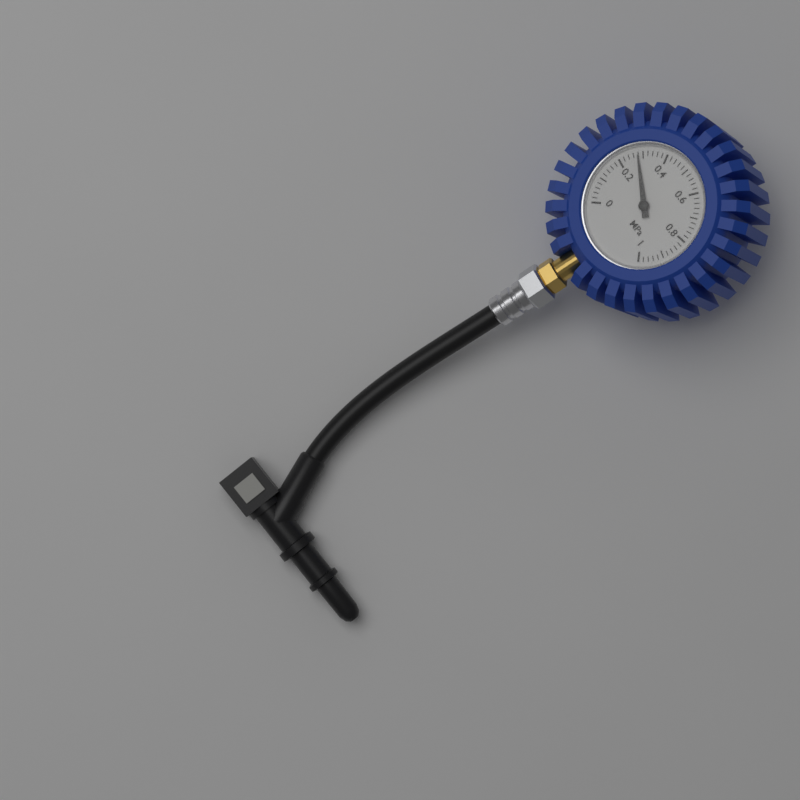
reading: 0.28 MPa
